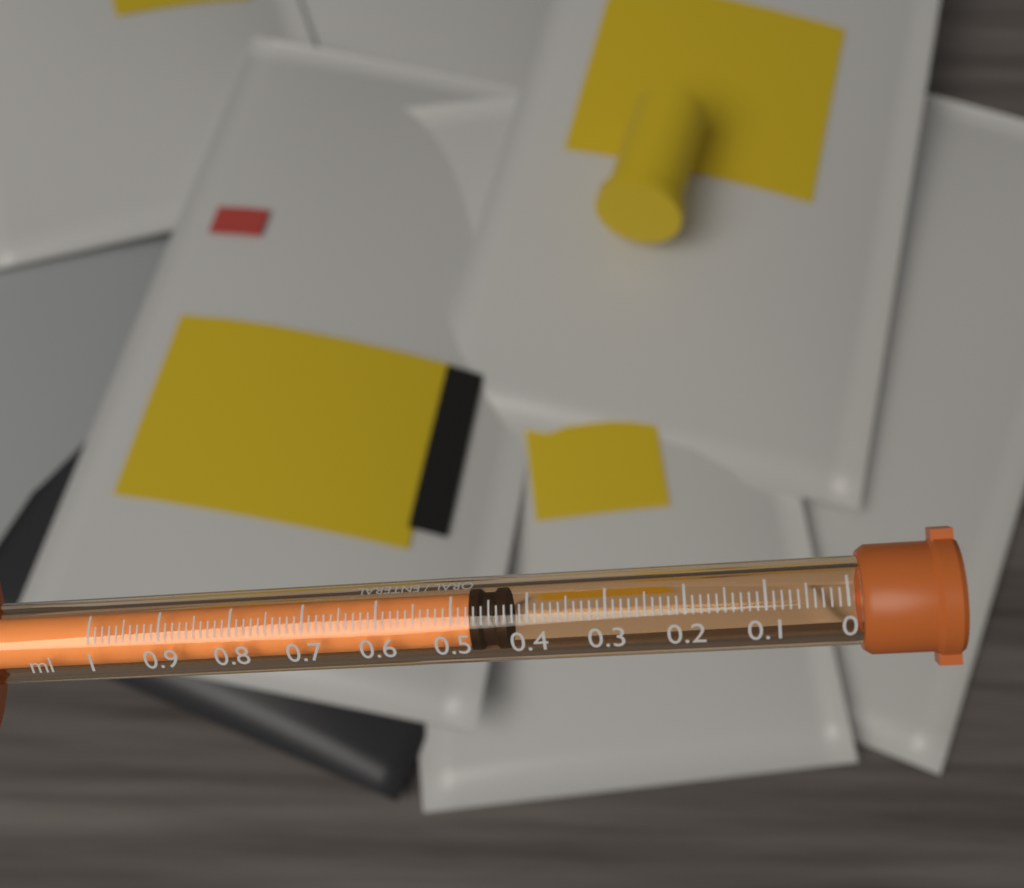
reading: 0.43 ml
